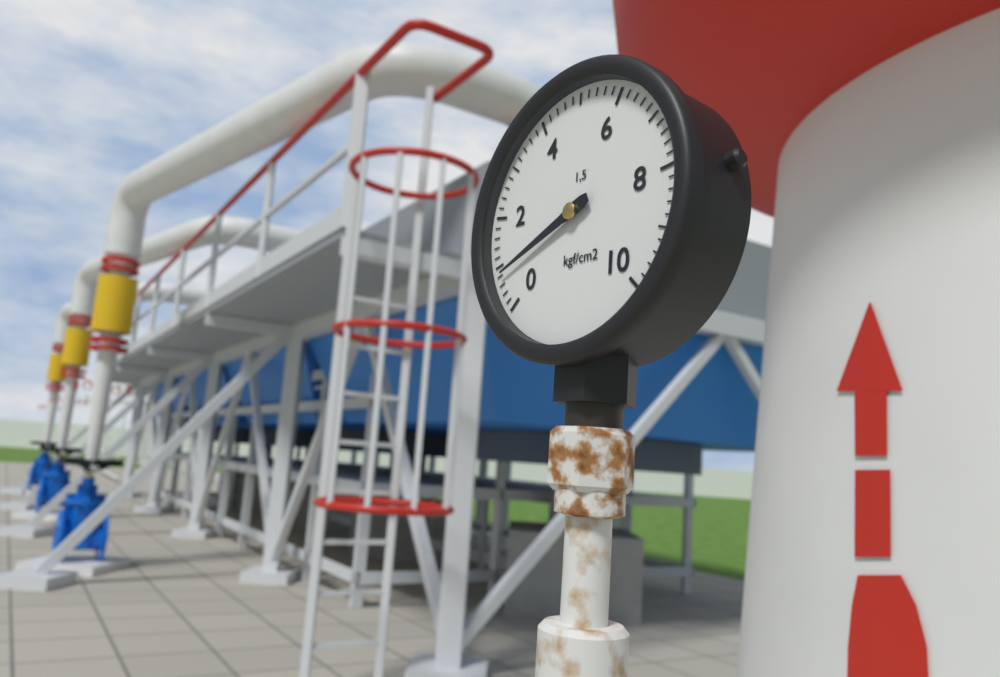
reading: 0.8 kgf/cm²
